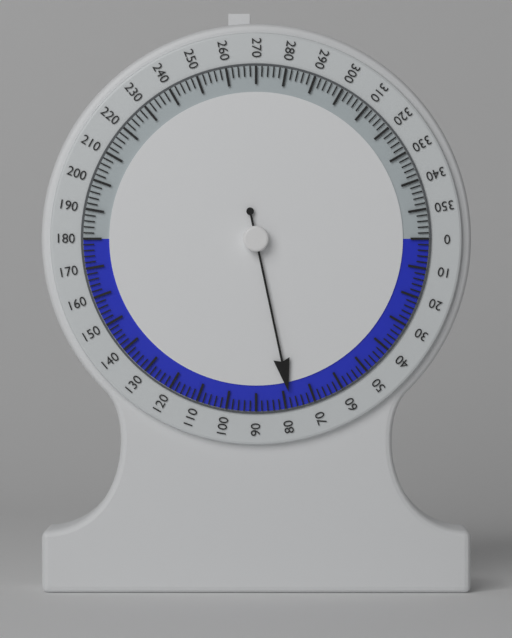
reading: 78 (no unit)
